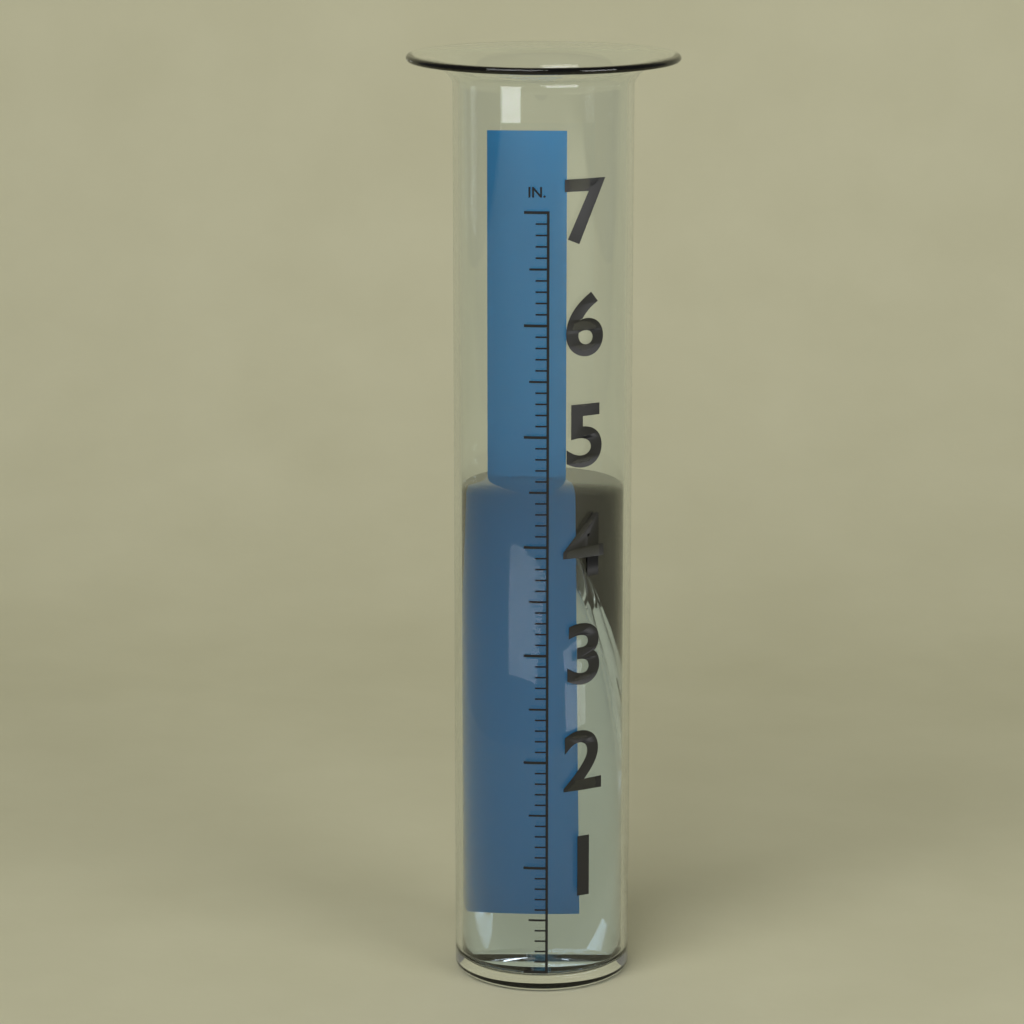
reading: 4.4 in
